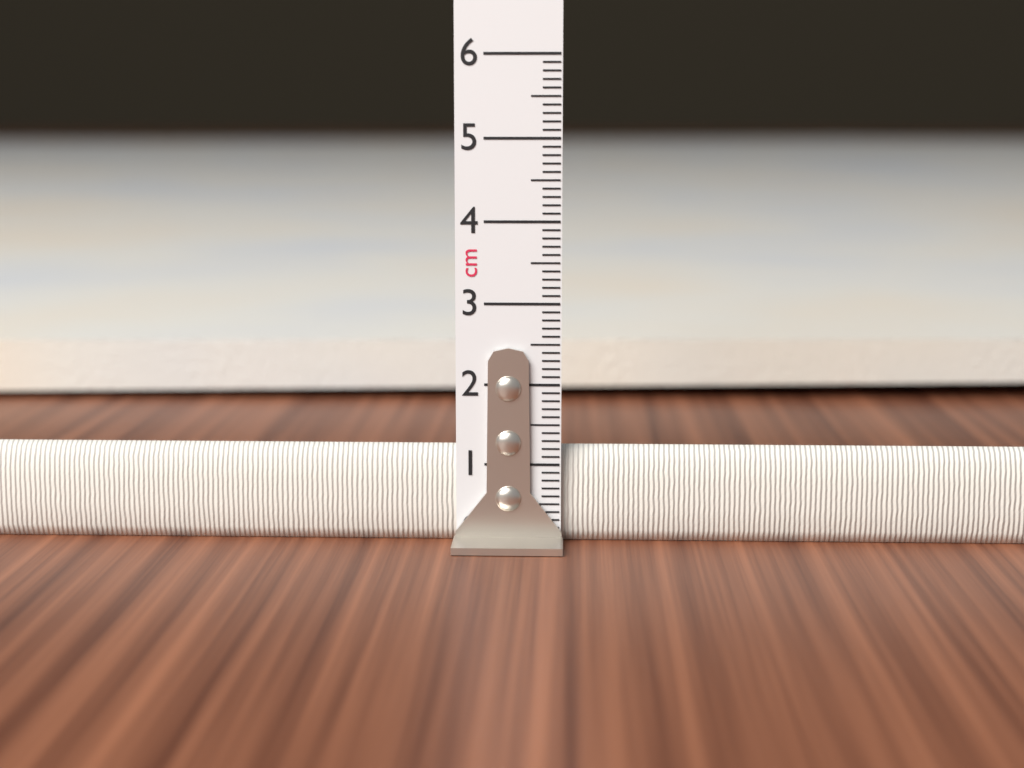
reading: 1.2 cm
